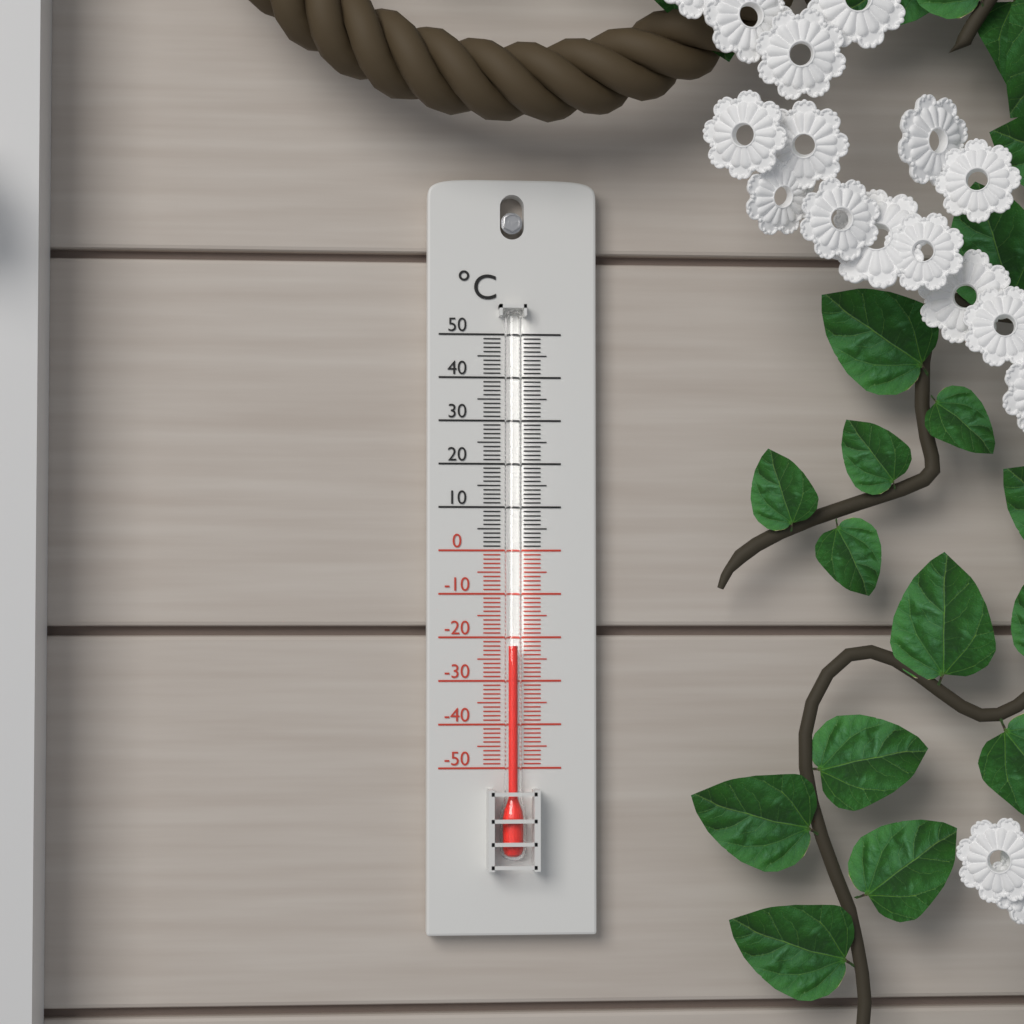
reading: -22 °C
